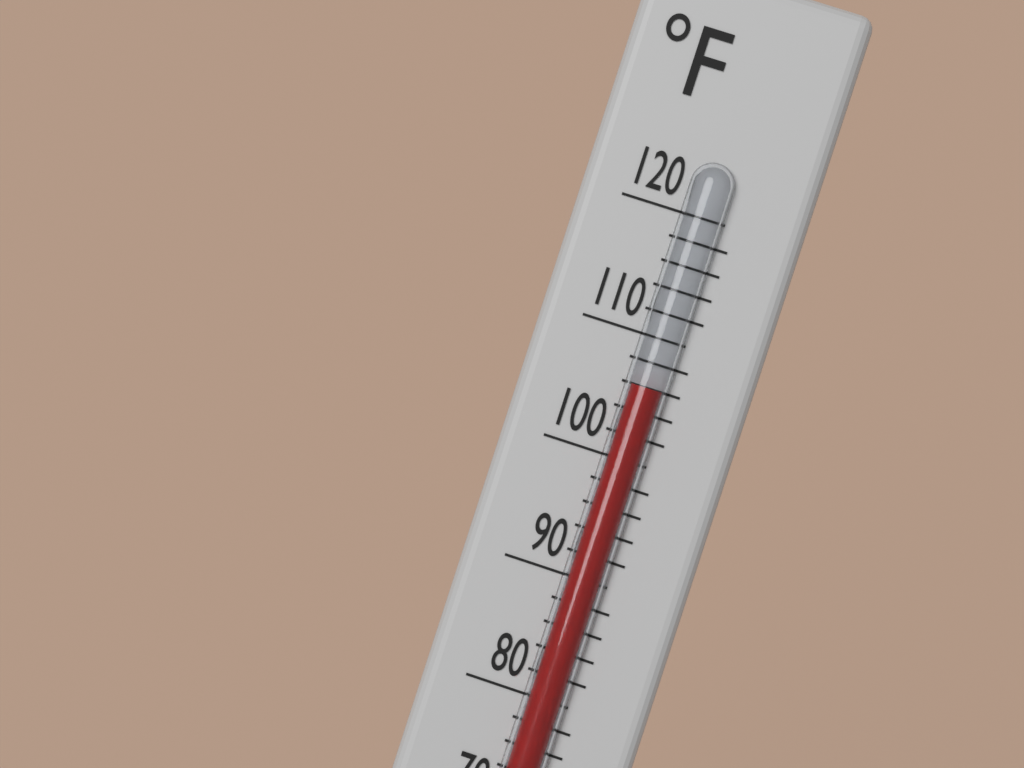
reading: 106 °F
